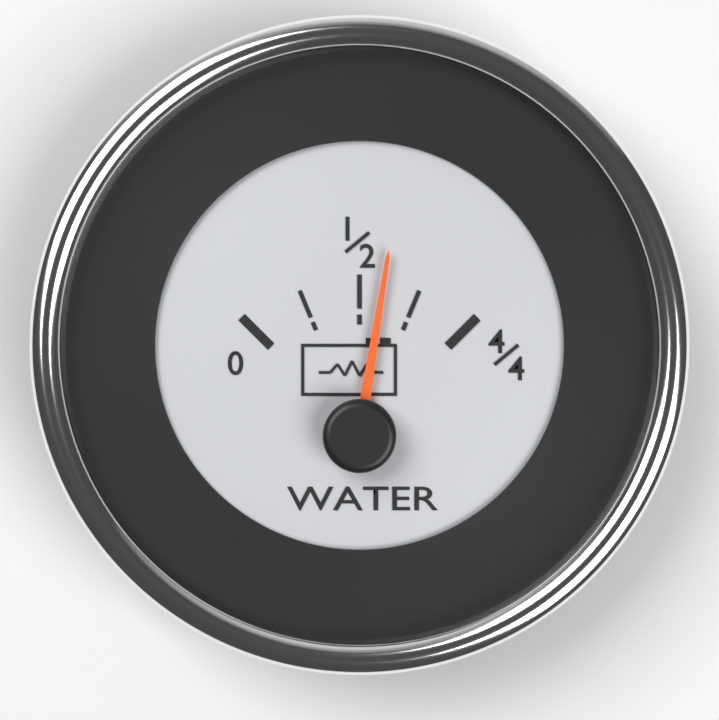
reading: 0.60 (no unit)
